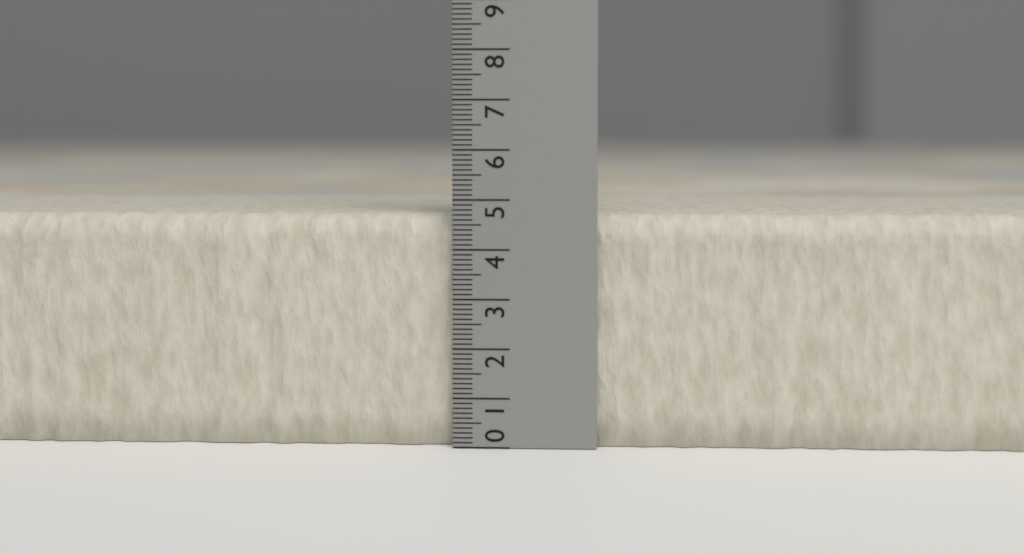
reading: 4.7 (no unit)
